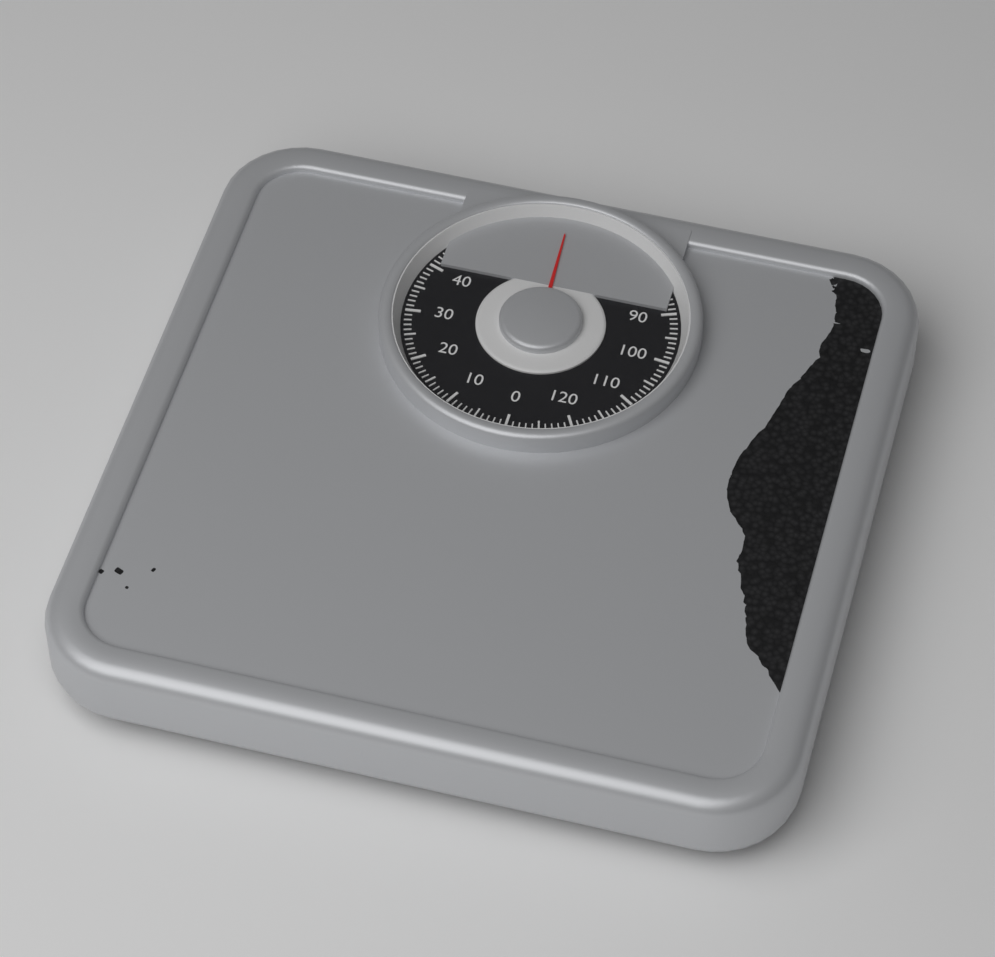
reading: 64 kg
